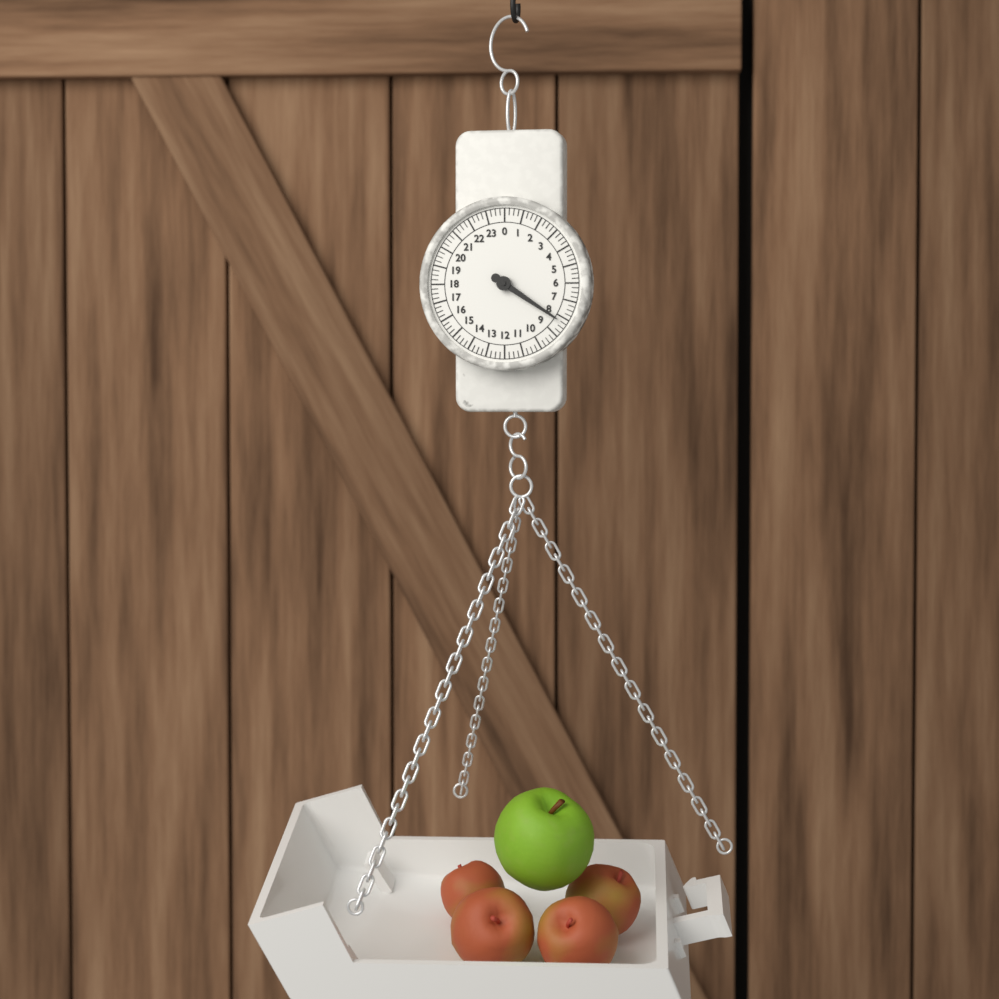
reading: 8.25 (no unit)
